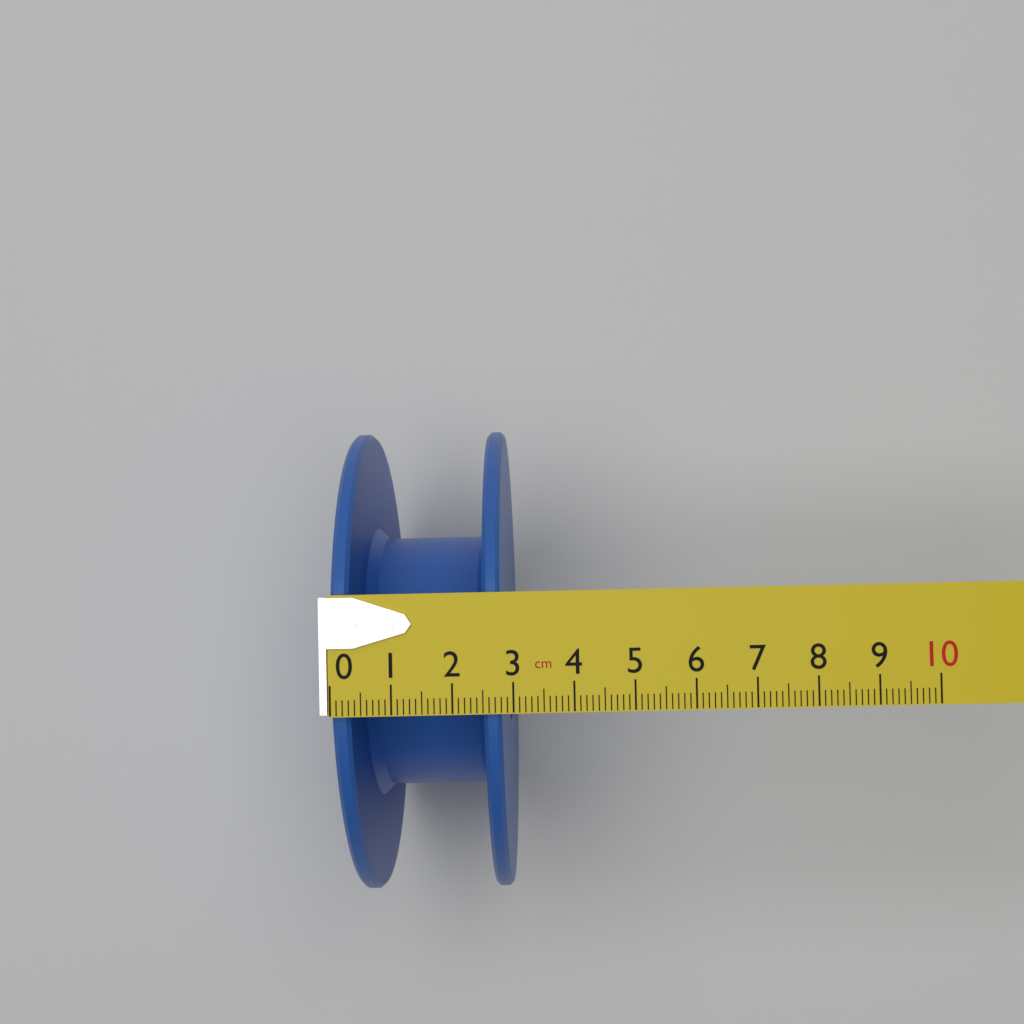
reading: 2.8 cm
